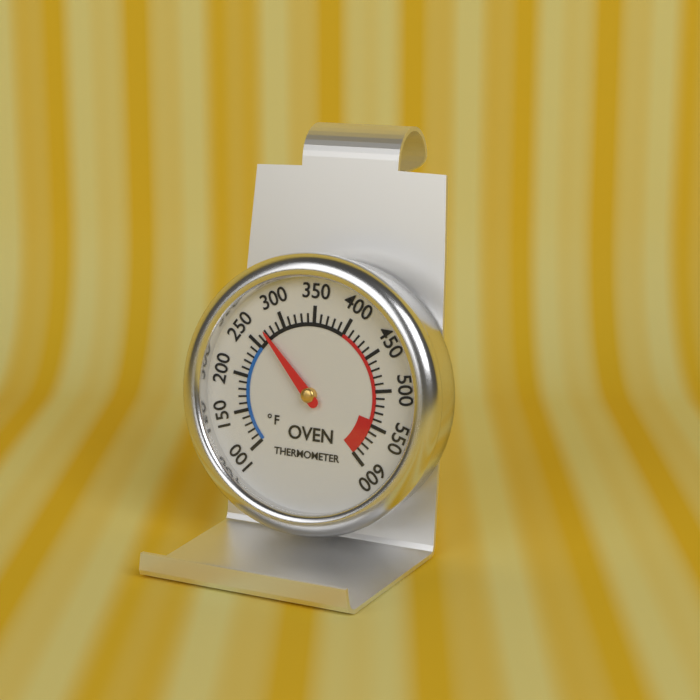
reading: 270 °F
